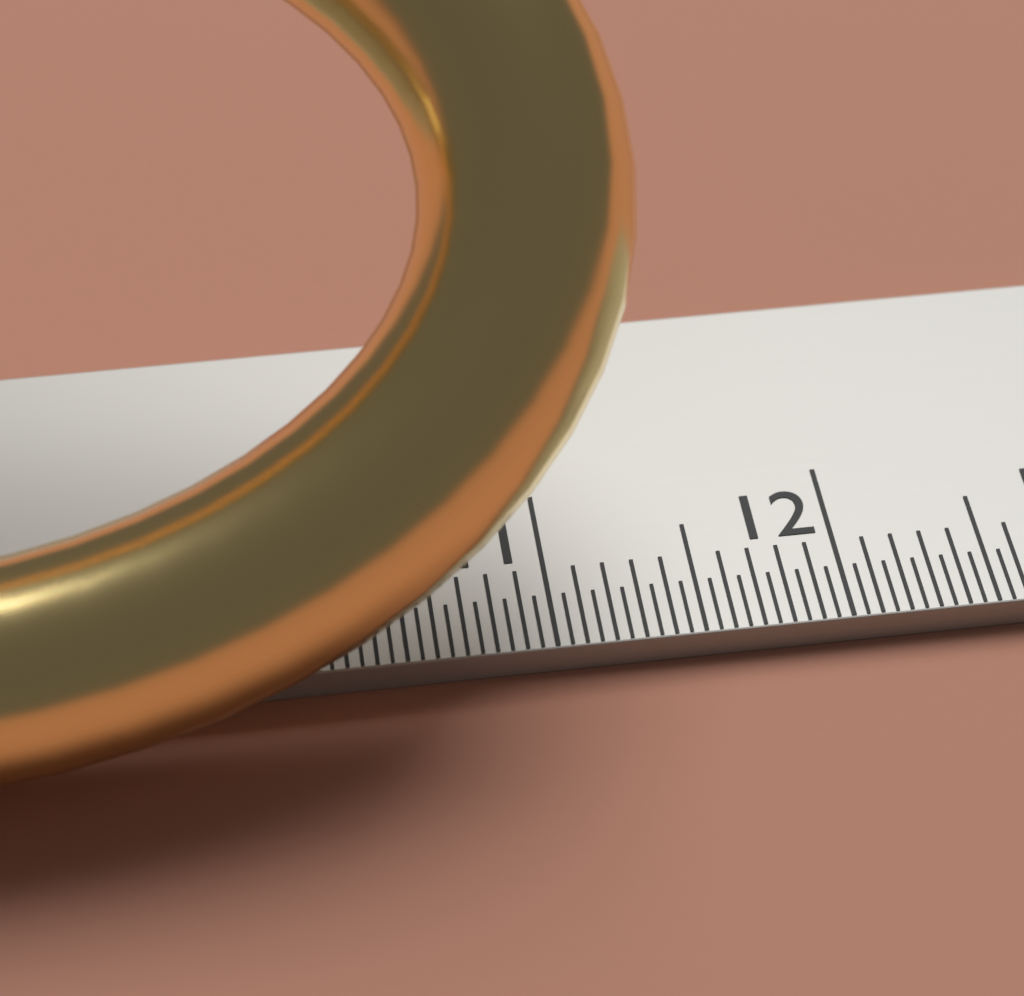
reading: 11.35 cm
